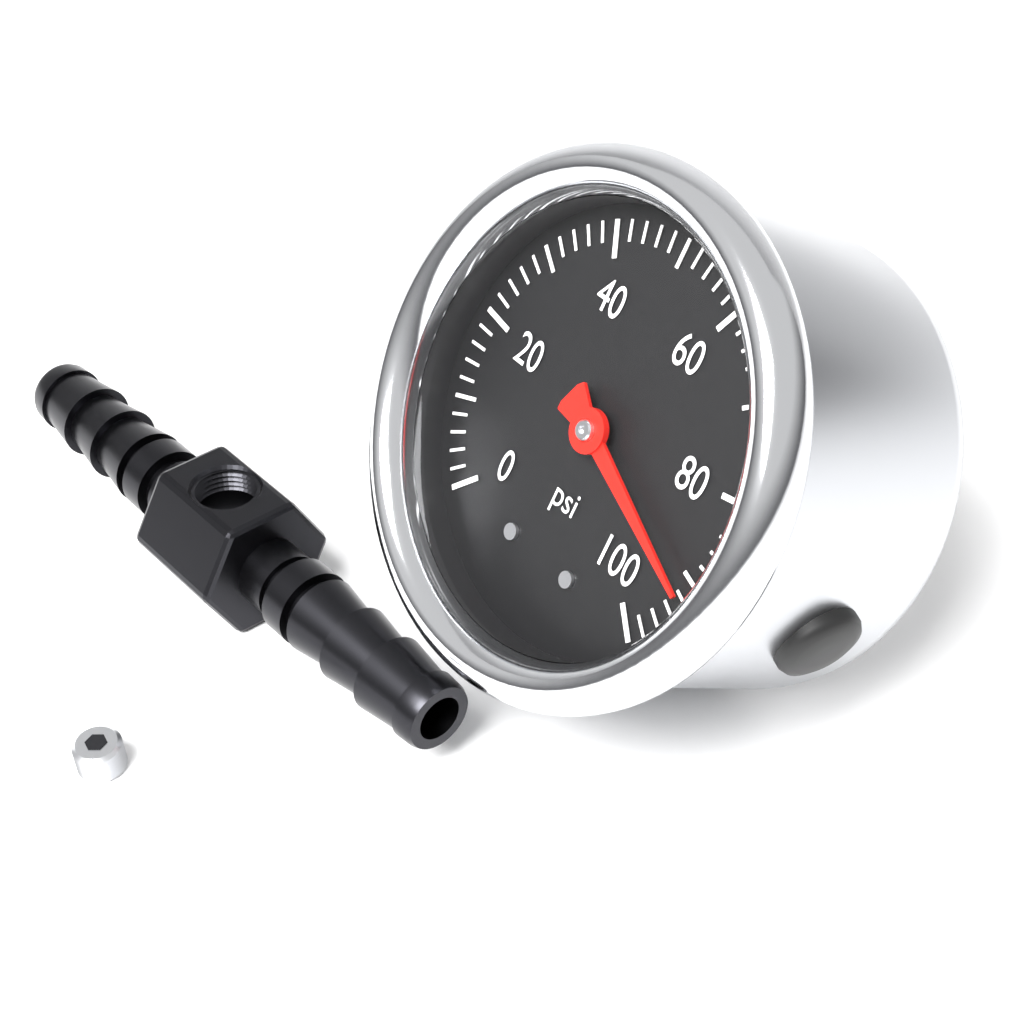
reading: 92 psi
